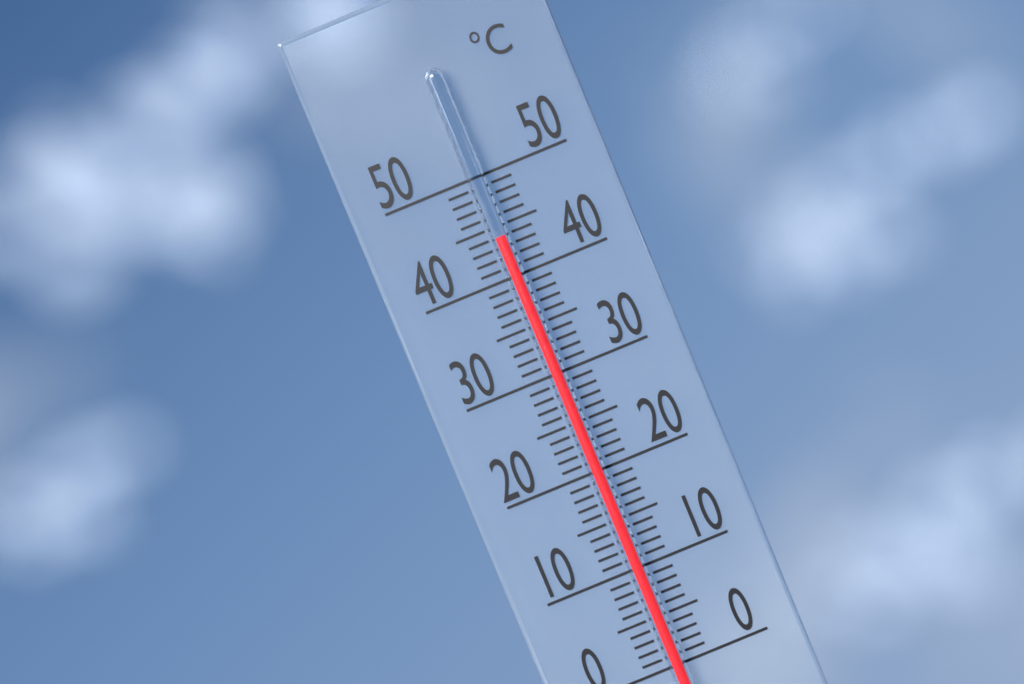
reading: 44 °C
